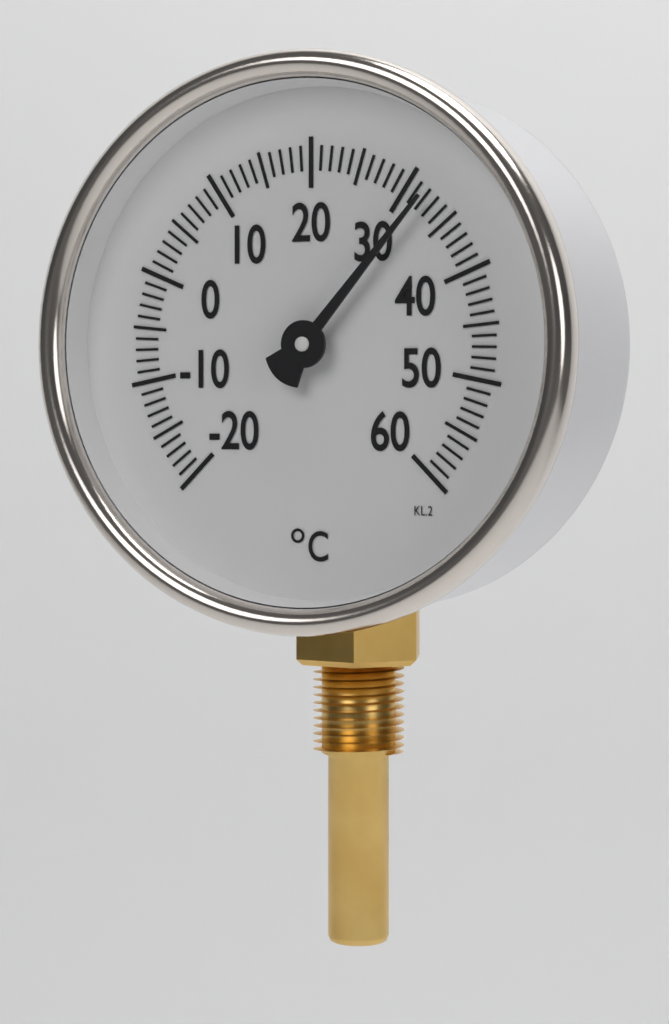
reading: 32 °C
